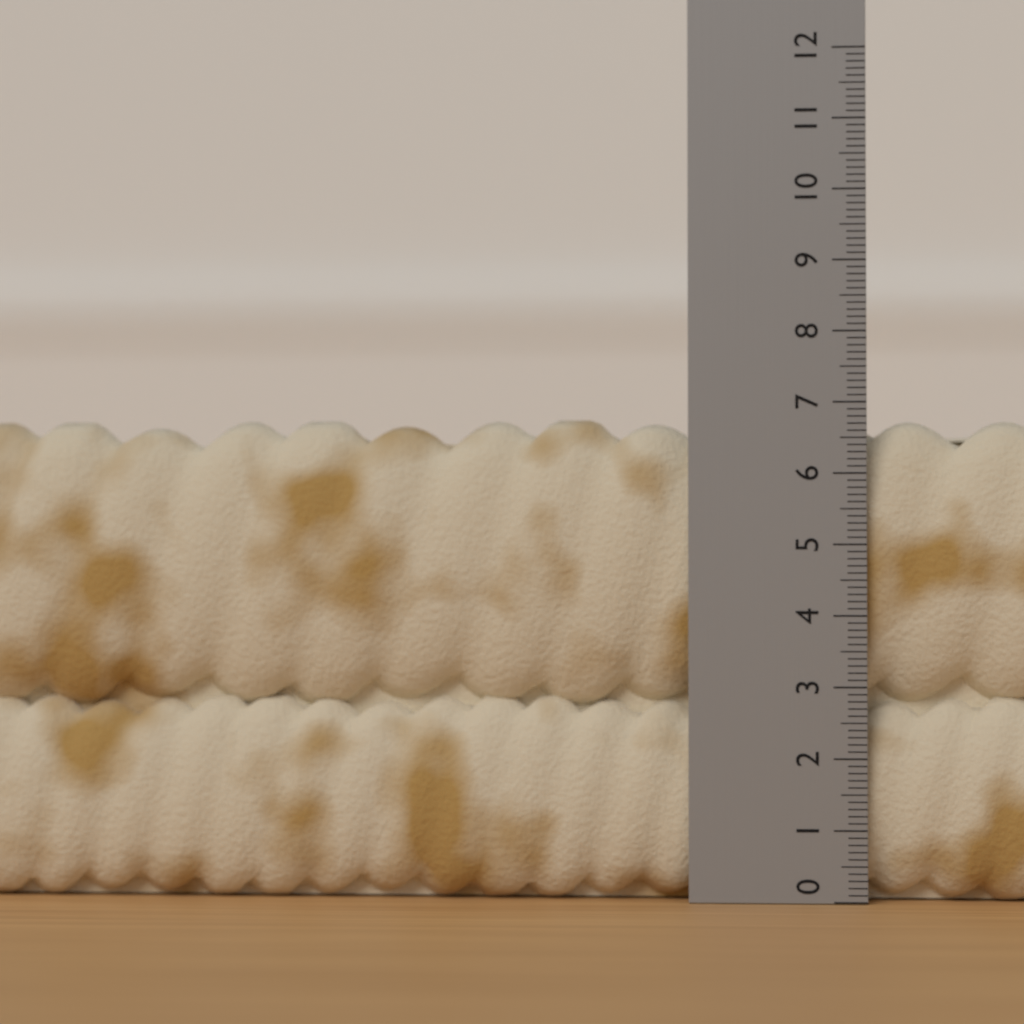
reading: 6.8 (no unit)
